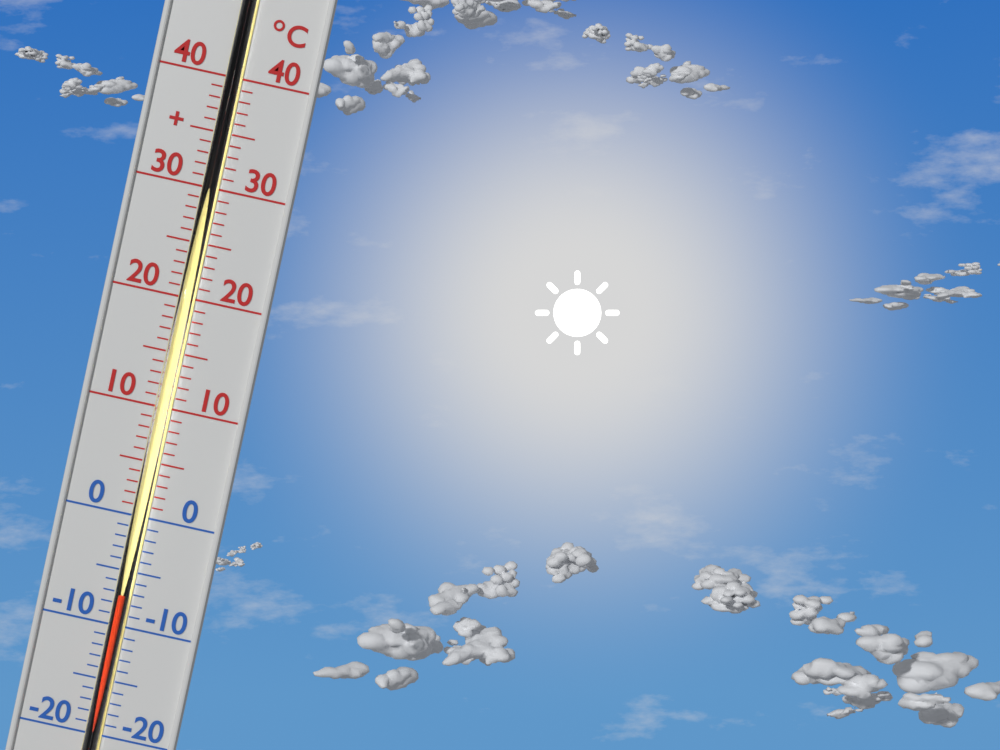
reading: -7 °C
